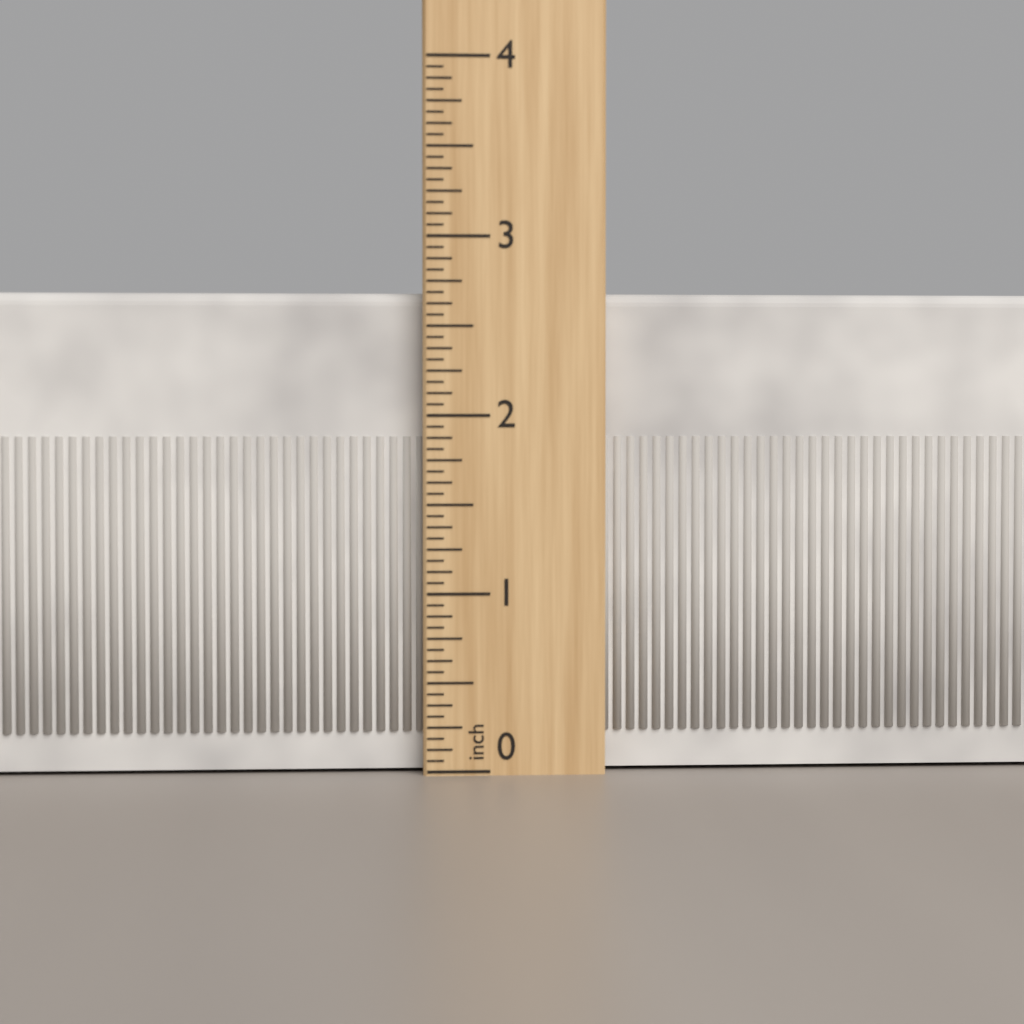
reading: 2.6875 inch
